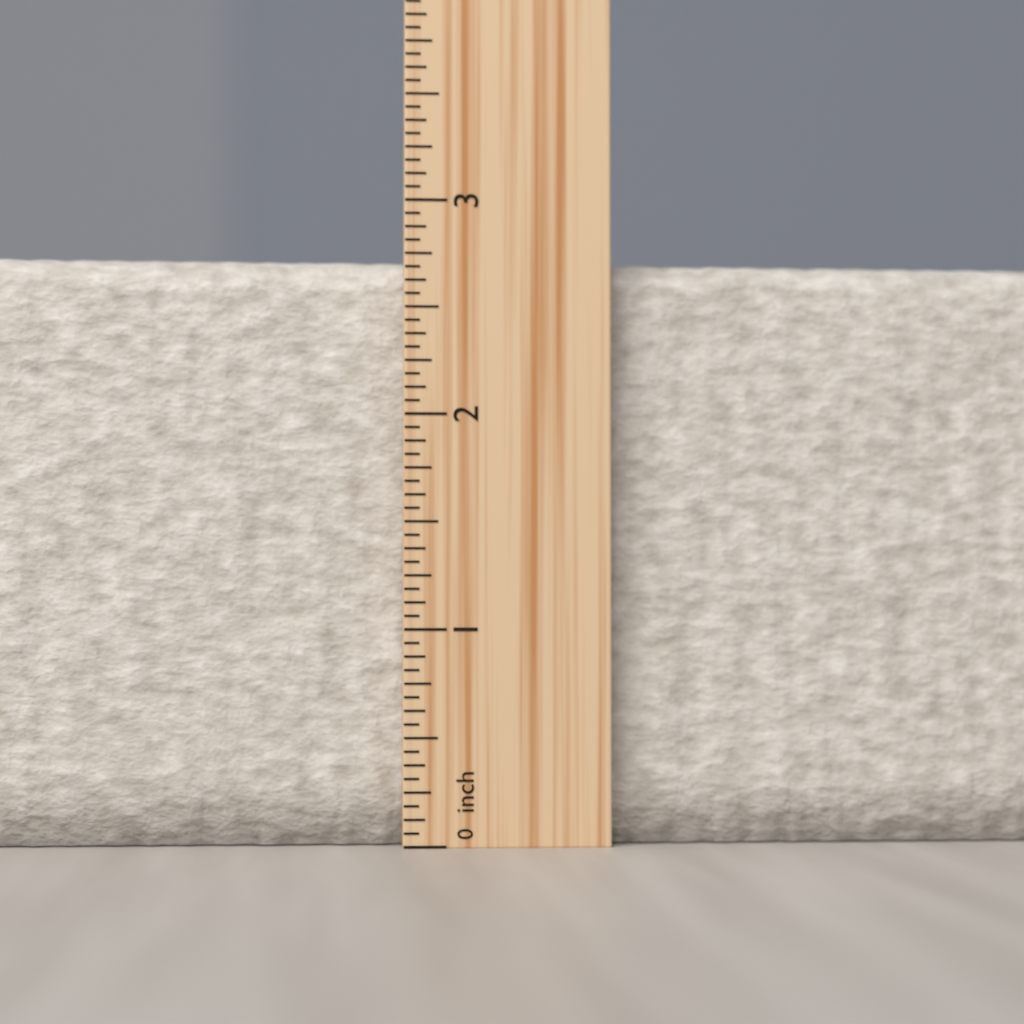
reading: 2.7500 inch
